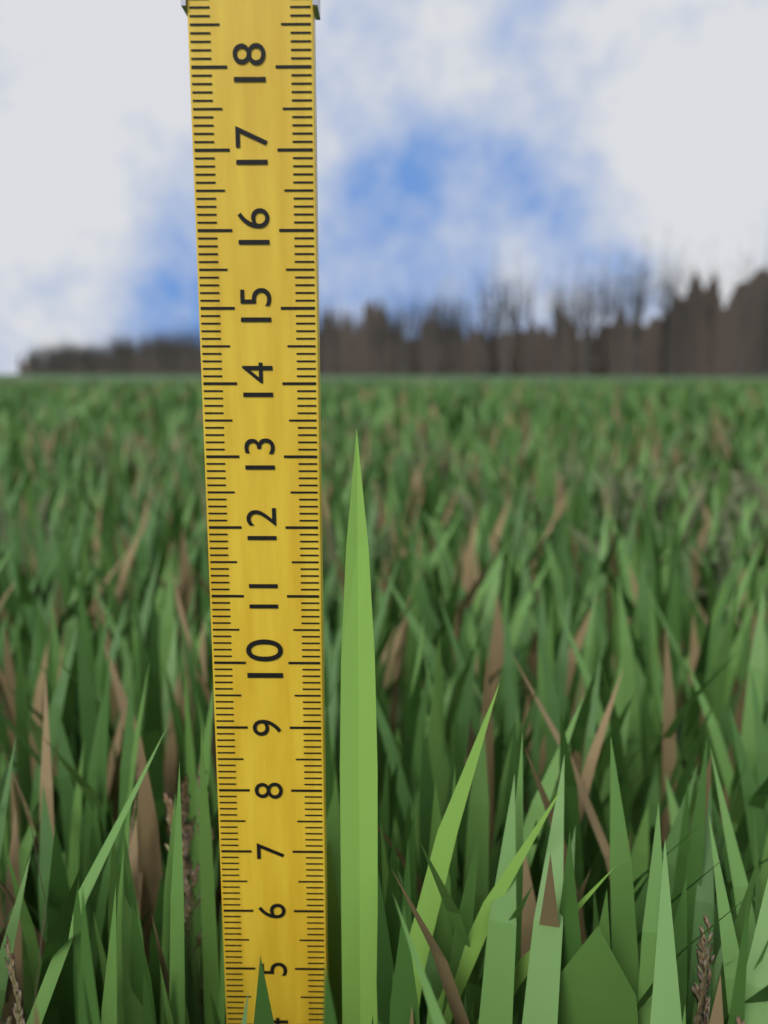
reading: 13.4 (no unit)
